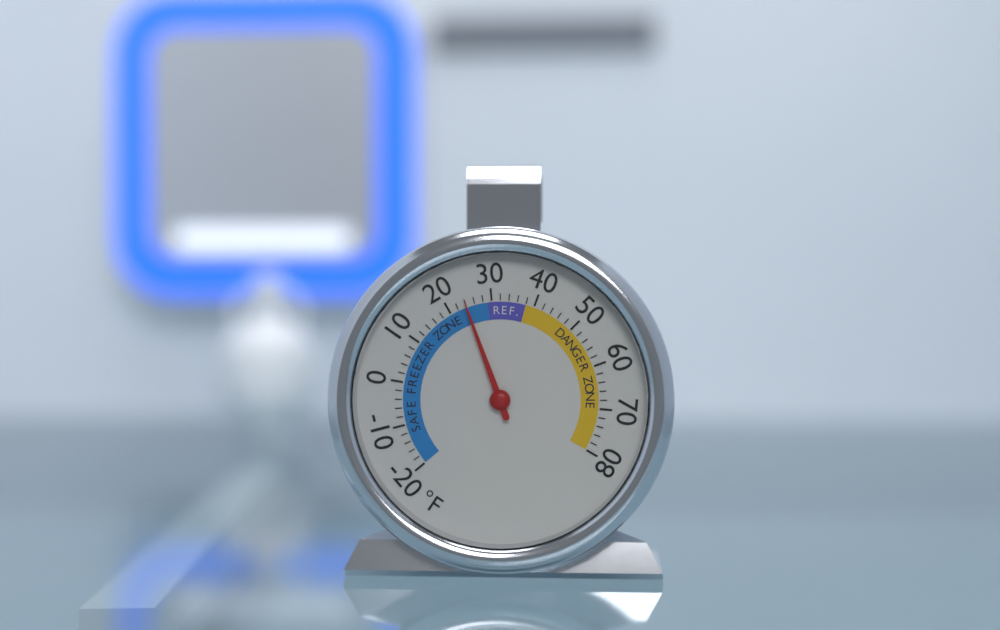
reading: 24 °F
